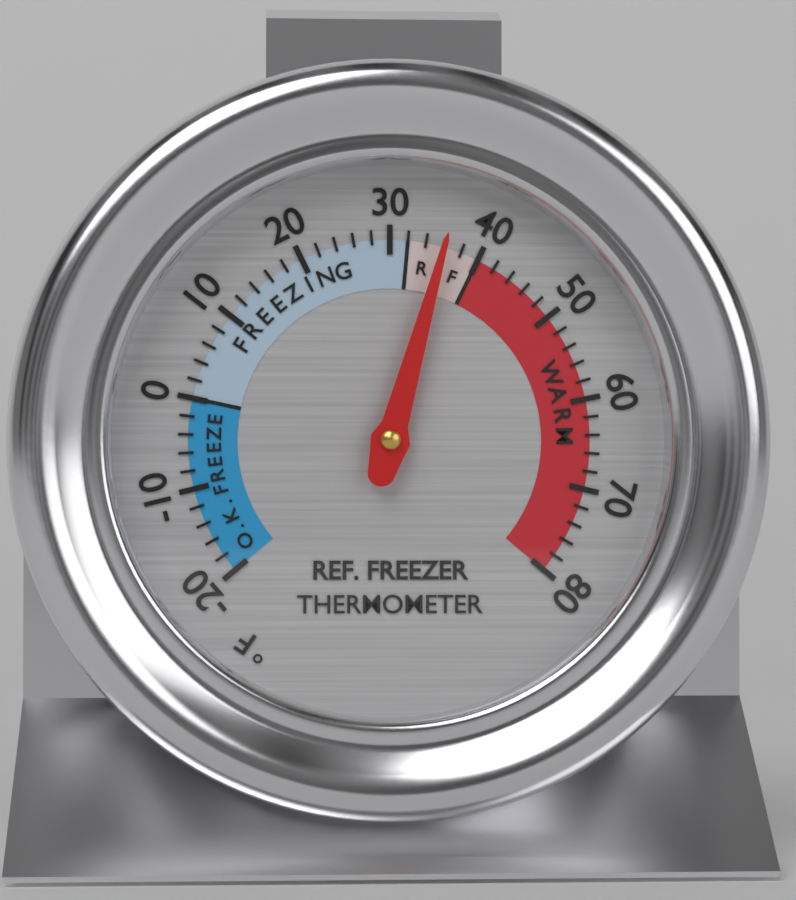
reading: 36 °F
